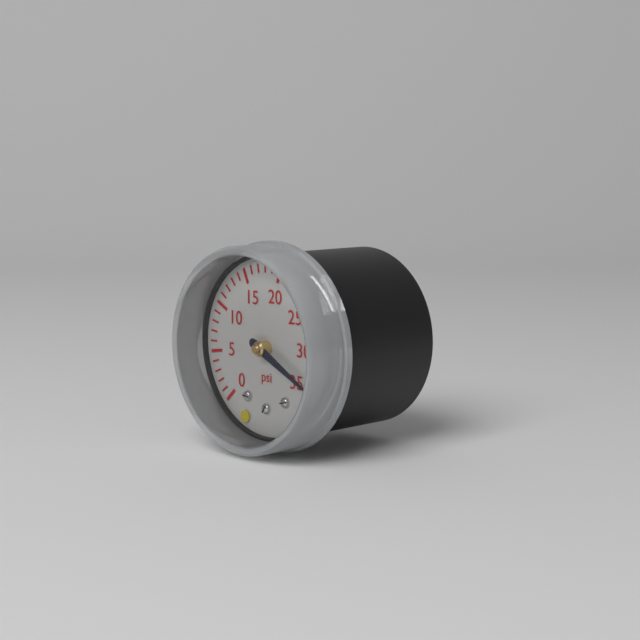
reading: 34 psi
